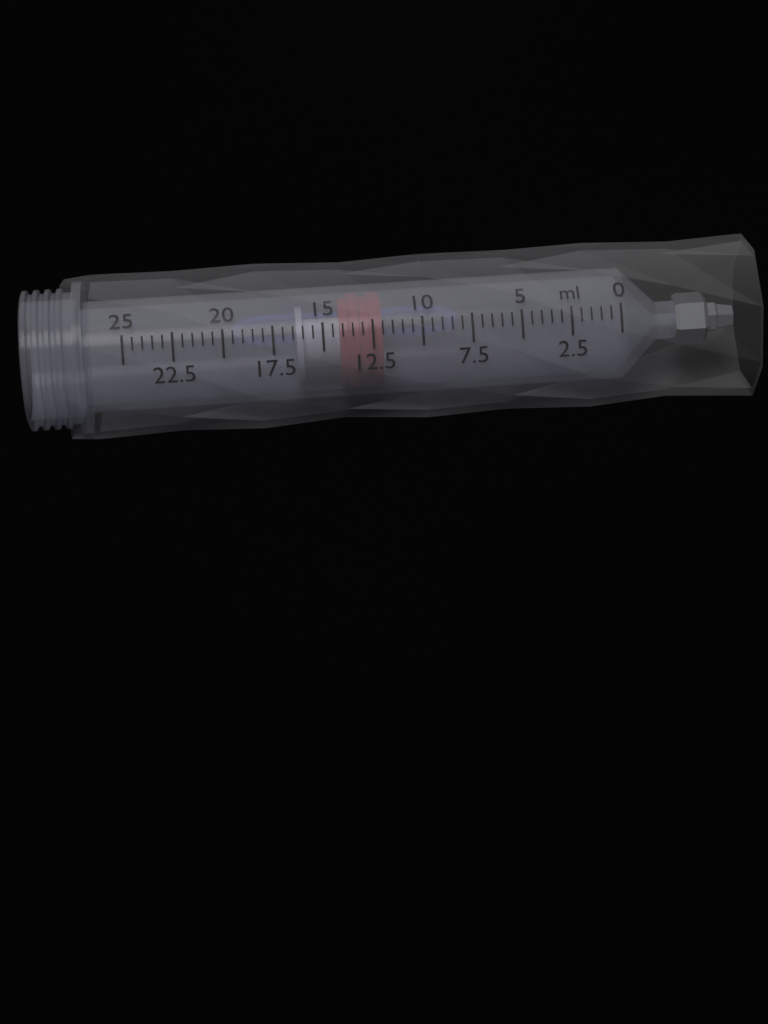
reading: 12.0 ml
